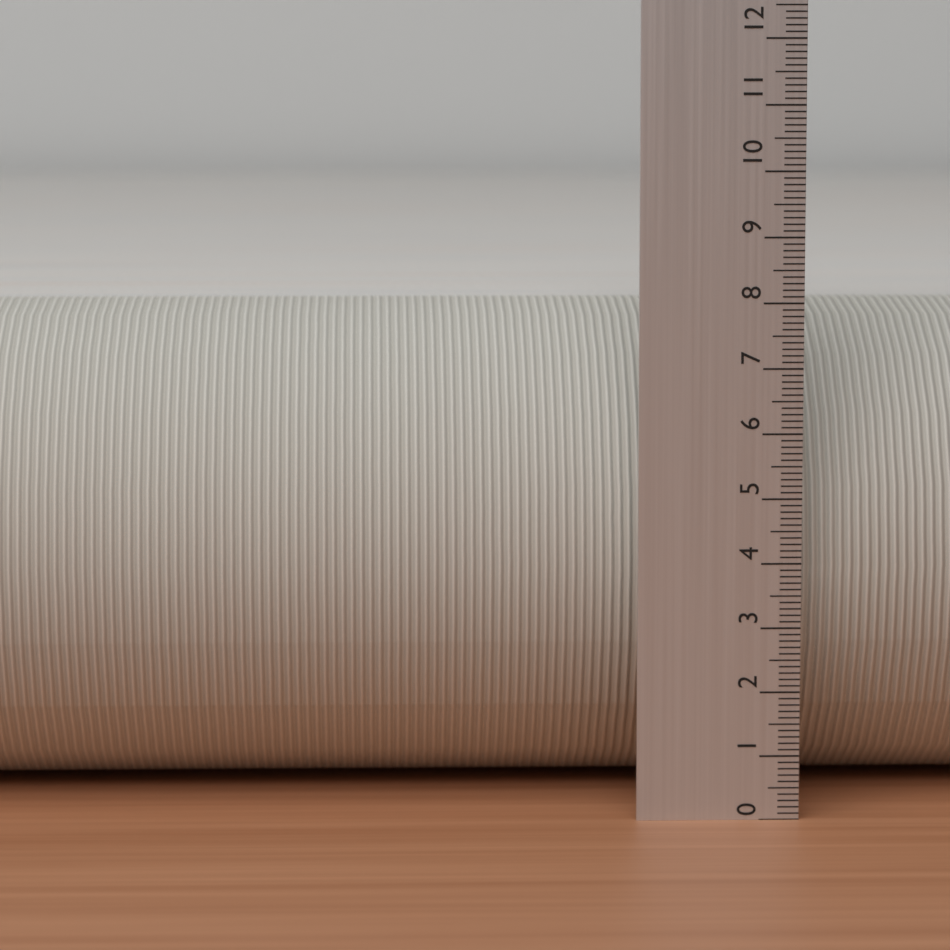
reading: 7.8 (no unit)
